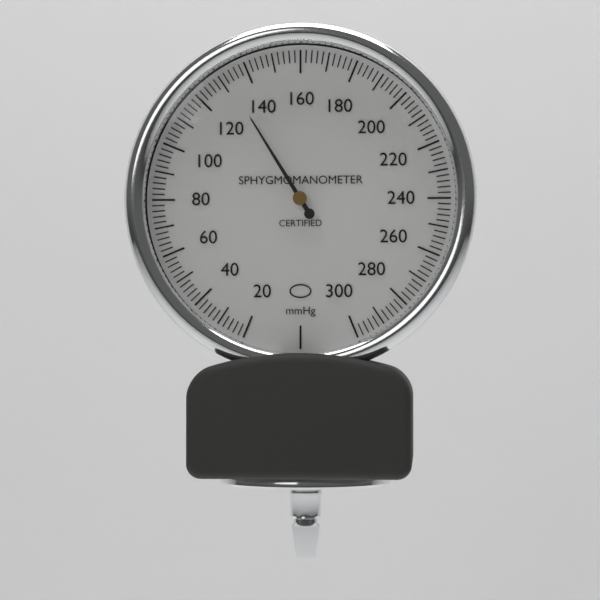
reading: 132 mmHg
